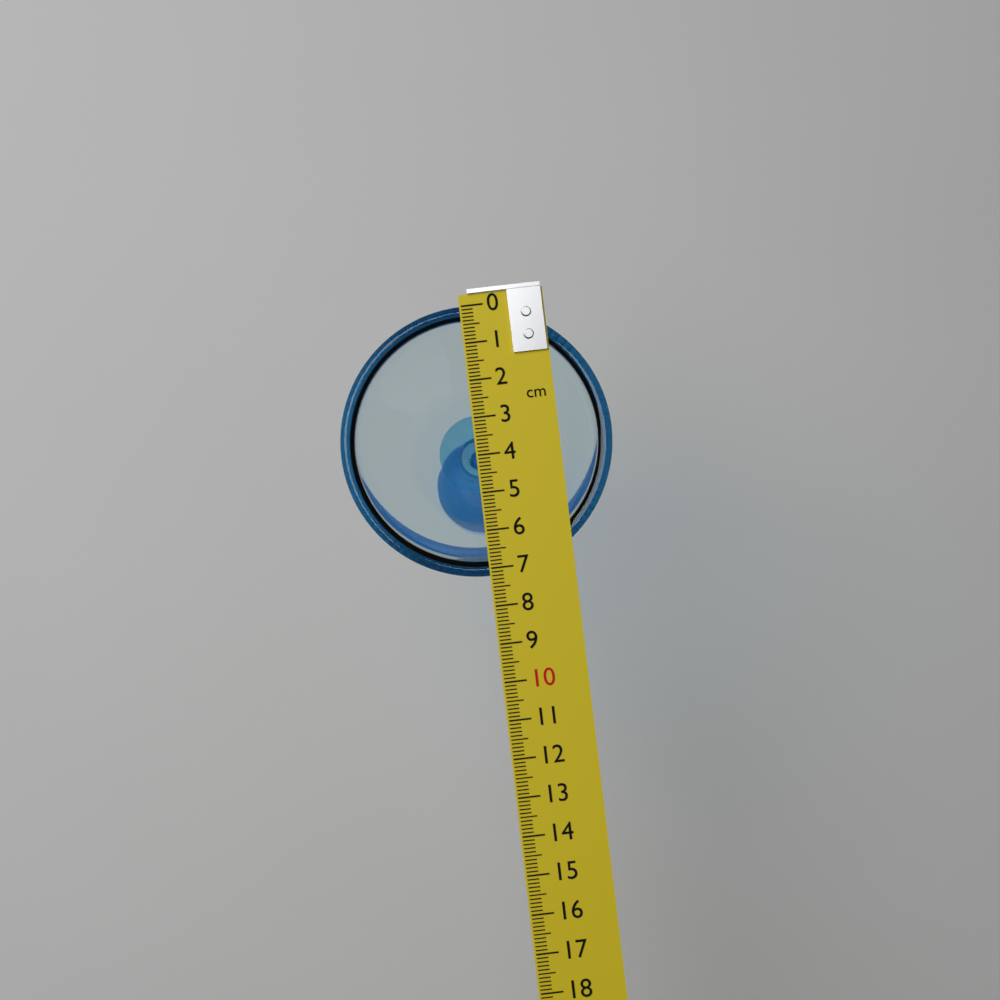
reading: 7.2 cm
